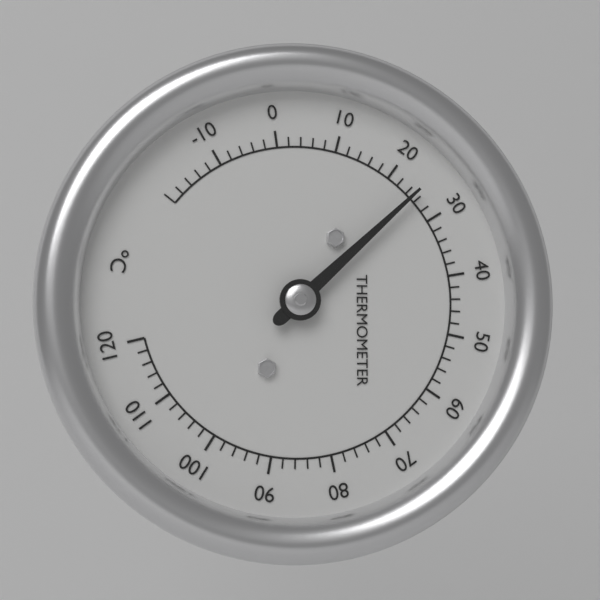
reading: 25 °C
